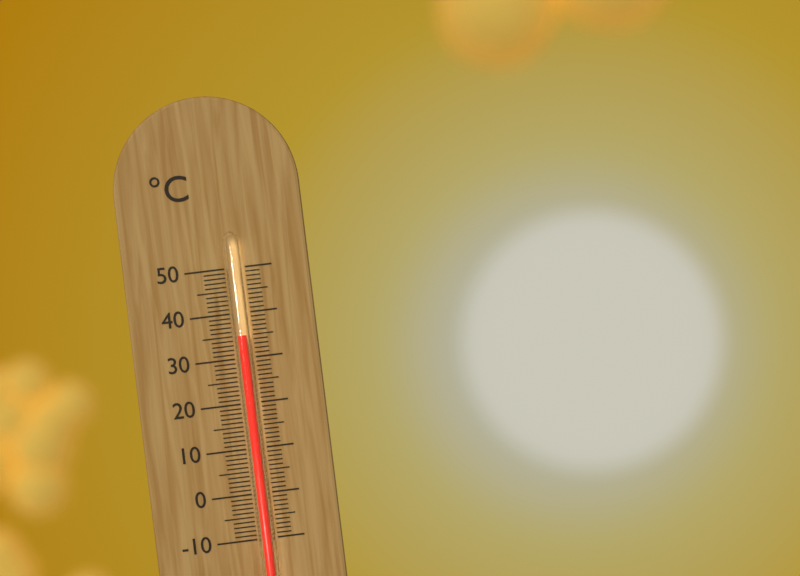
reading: 35 °C
